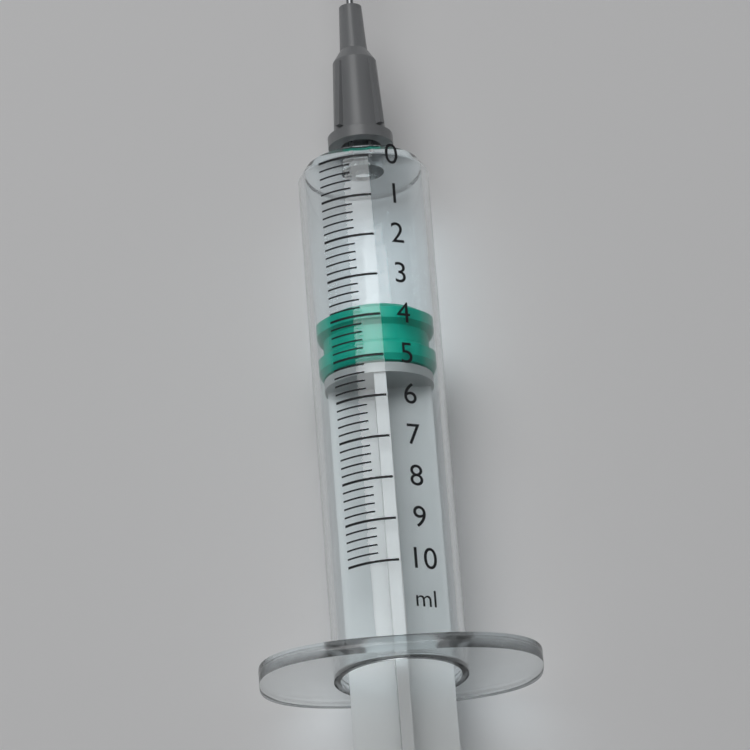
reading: 3.6 ml
